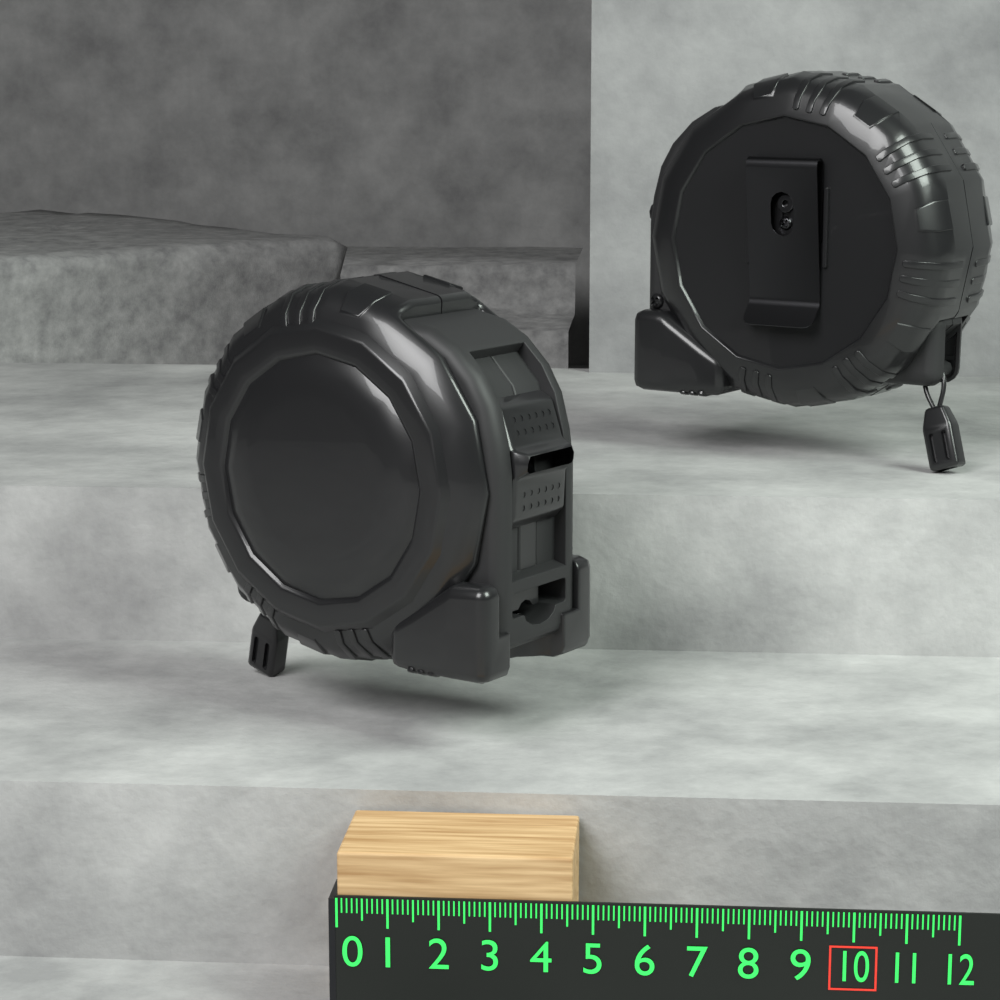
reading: 4.6 (no unit)
